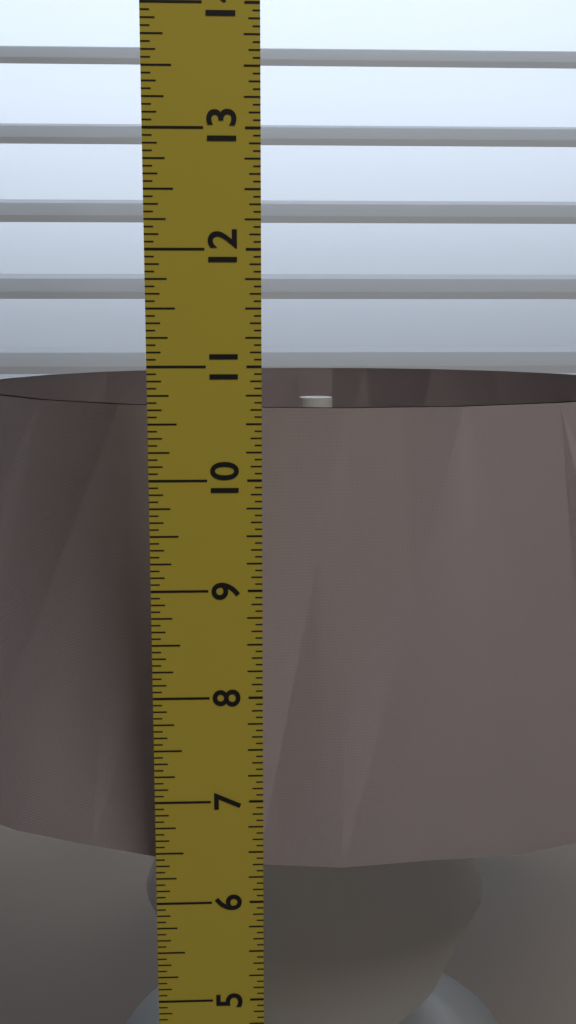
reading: 10.5000 in
